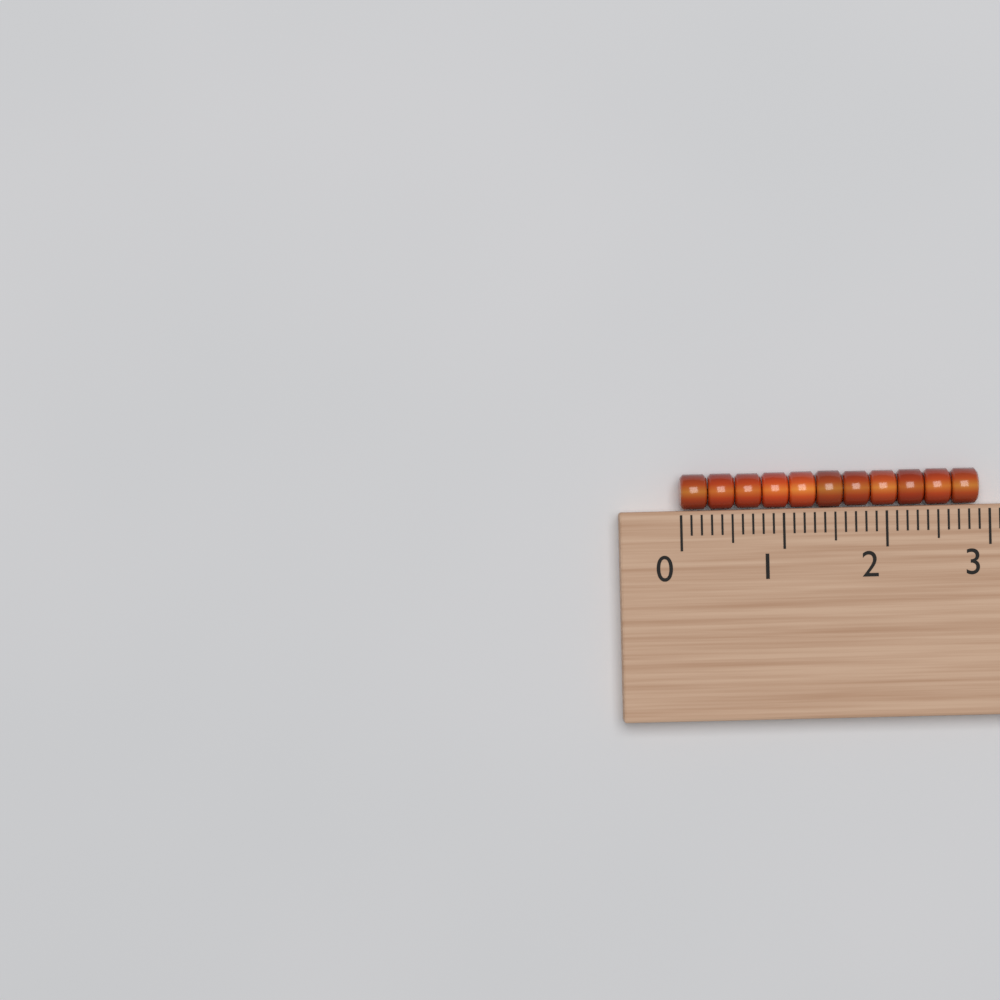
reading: 2.9 (no unit)
